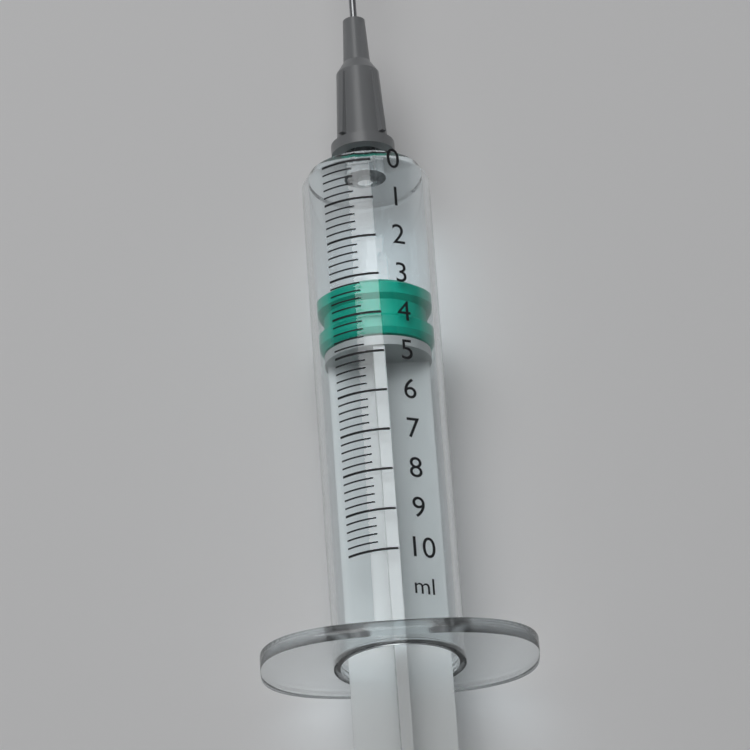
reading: 3.0 ml
